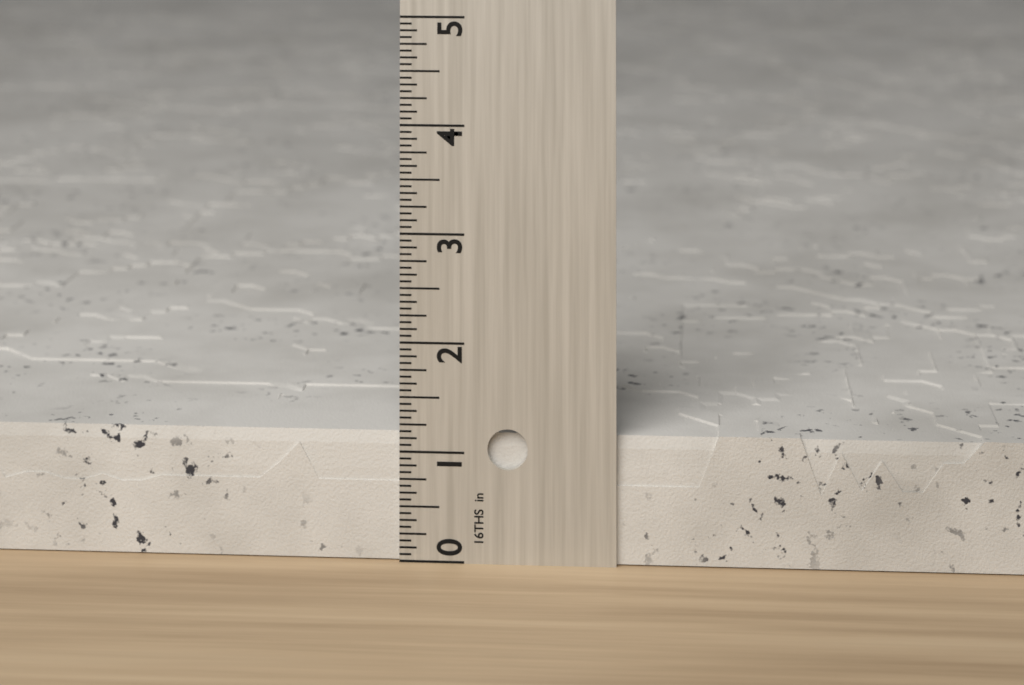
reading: 1.1875 in
